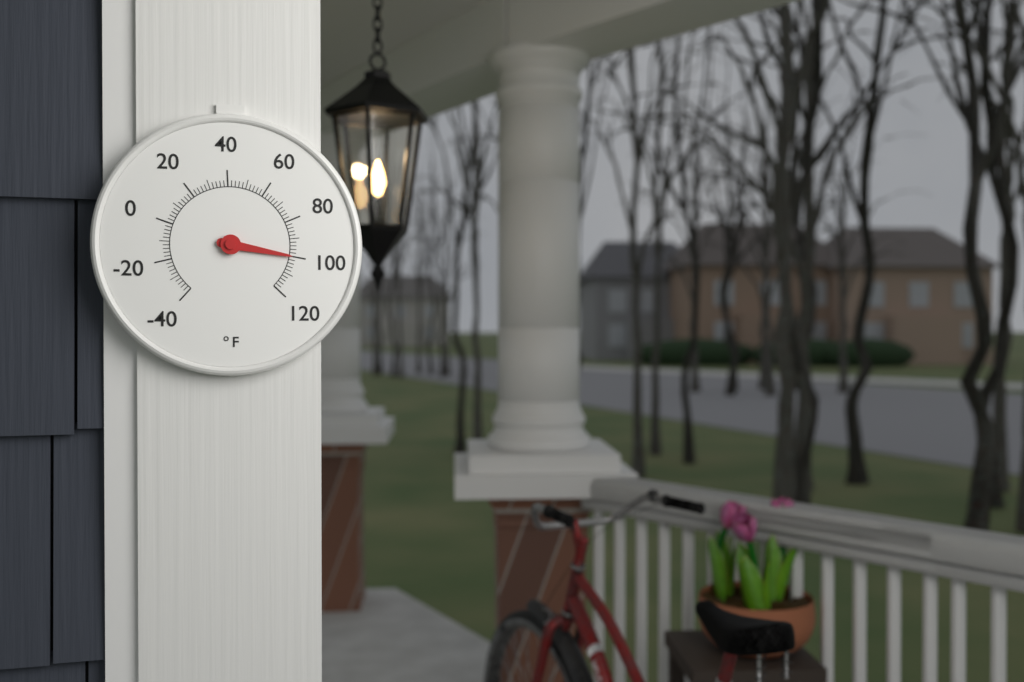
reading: 100 °F
